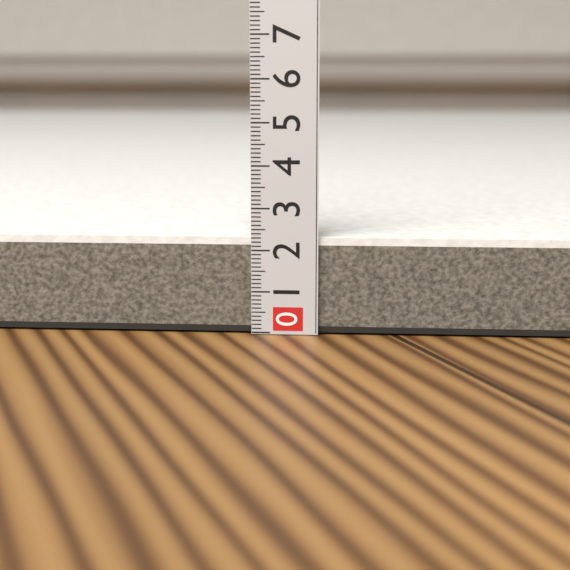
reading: 2.3 (no unit)
